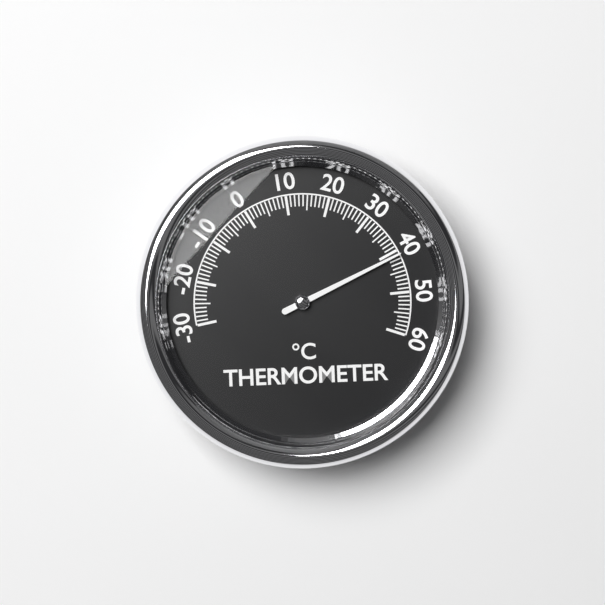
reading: 41 °C
